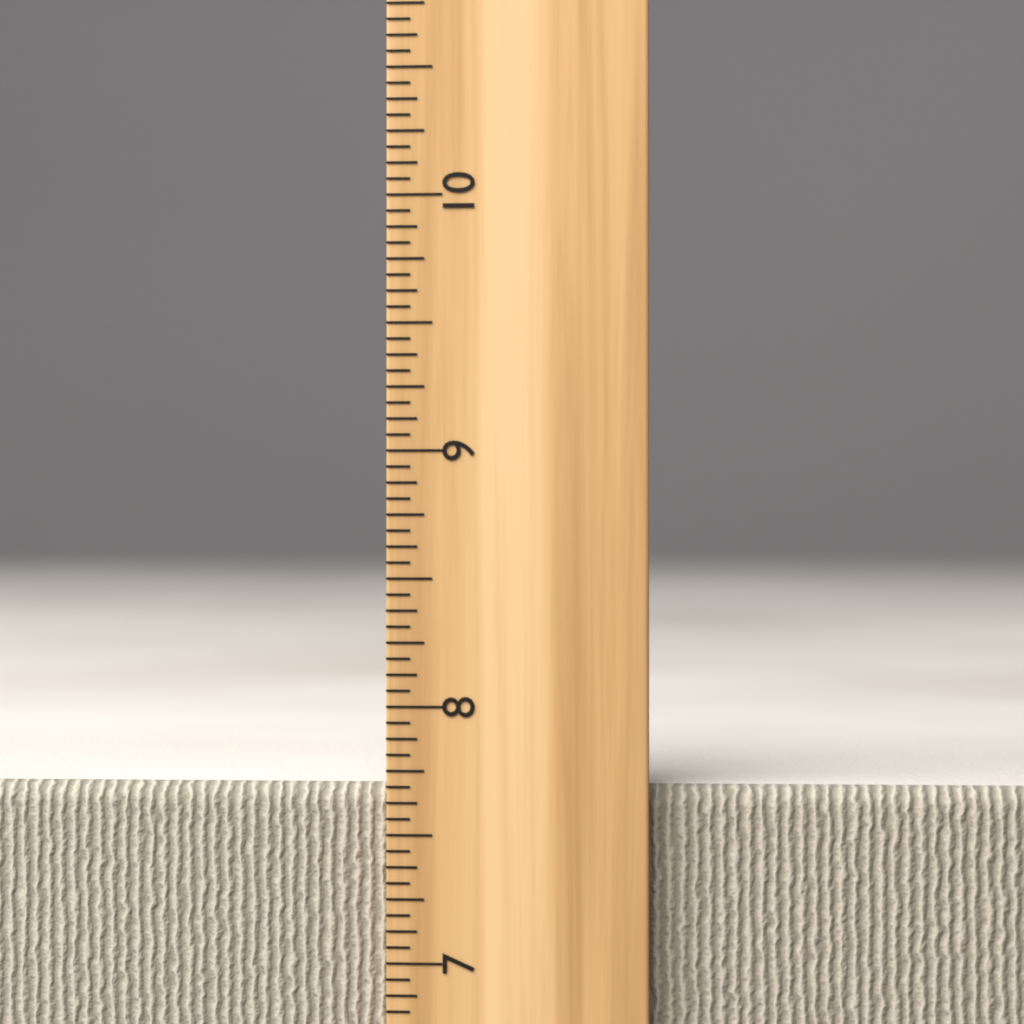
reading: 7.6875 inch
